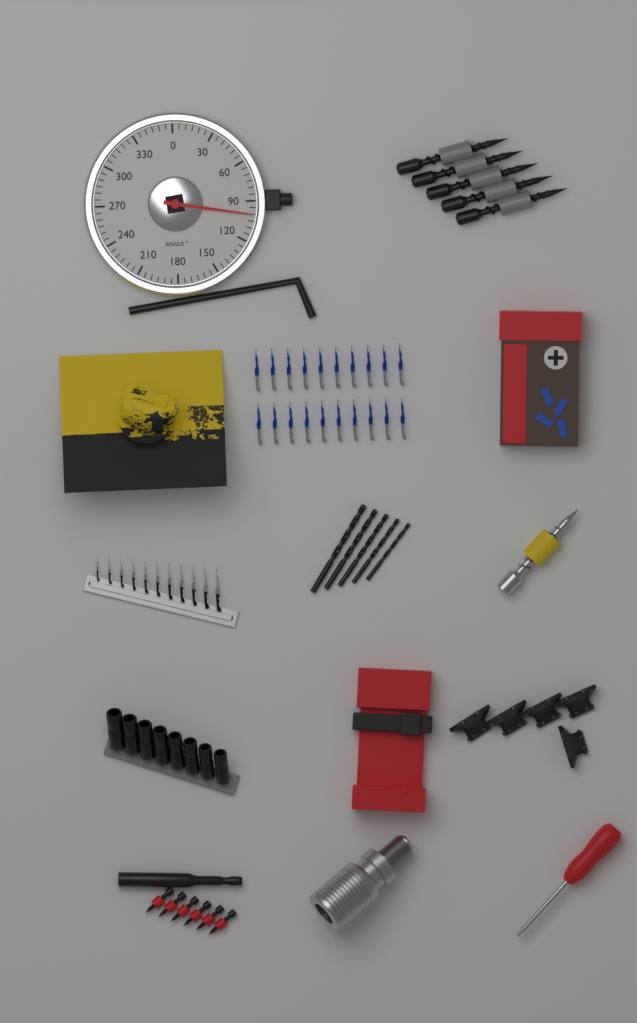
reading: 100 °
